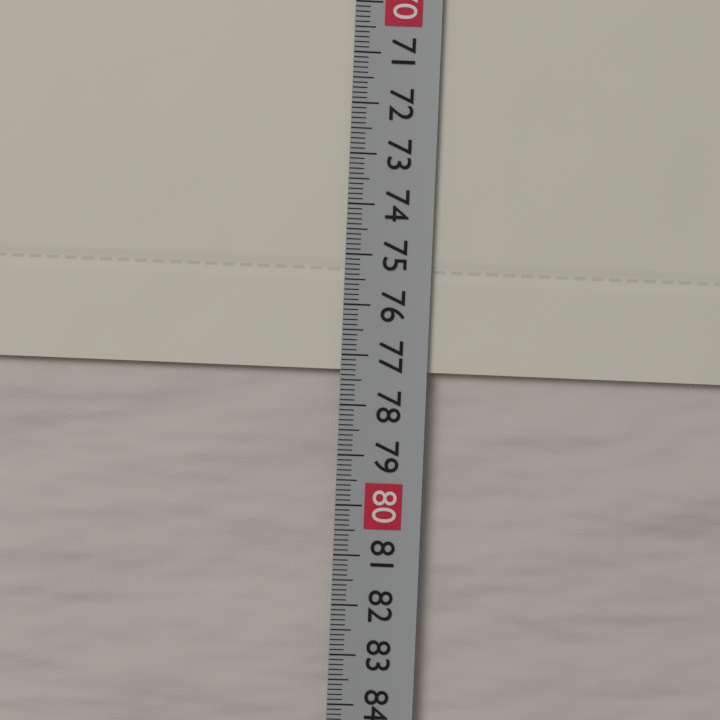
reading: 77.3 cm
